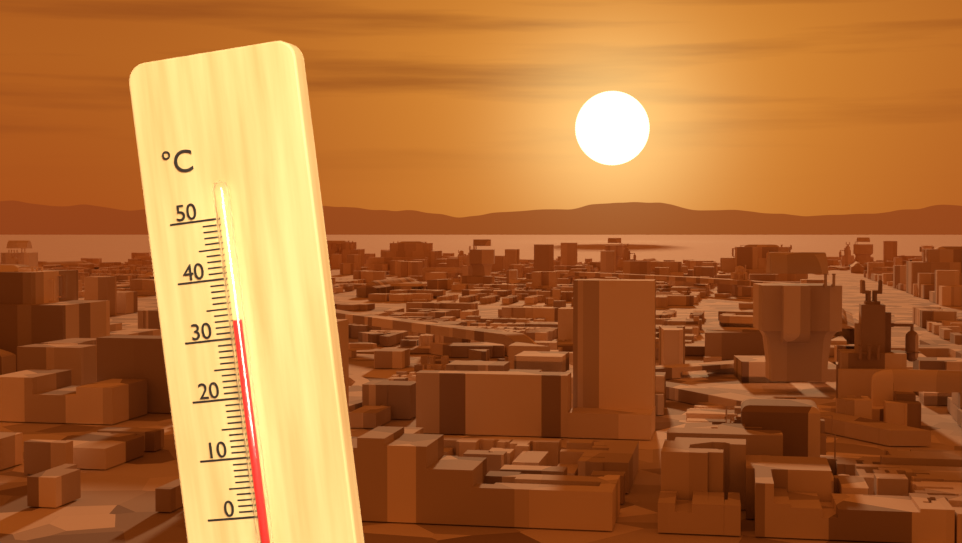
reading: 33 °C
